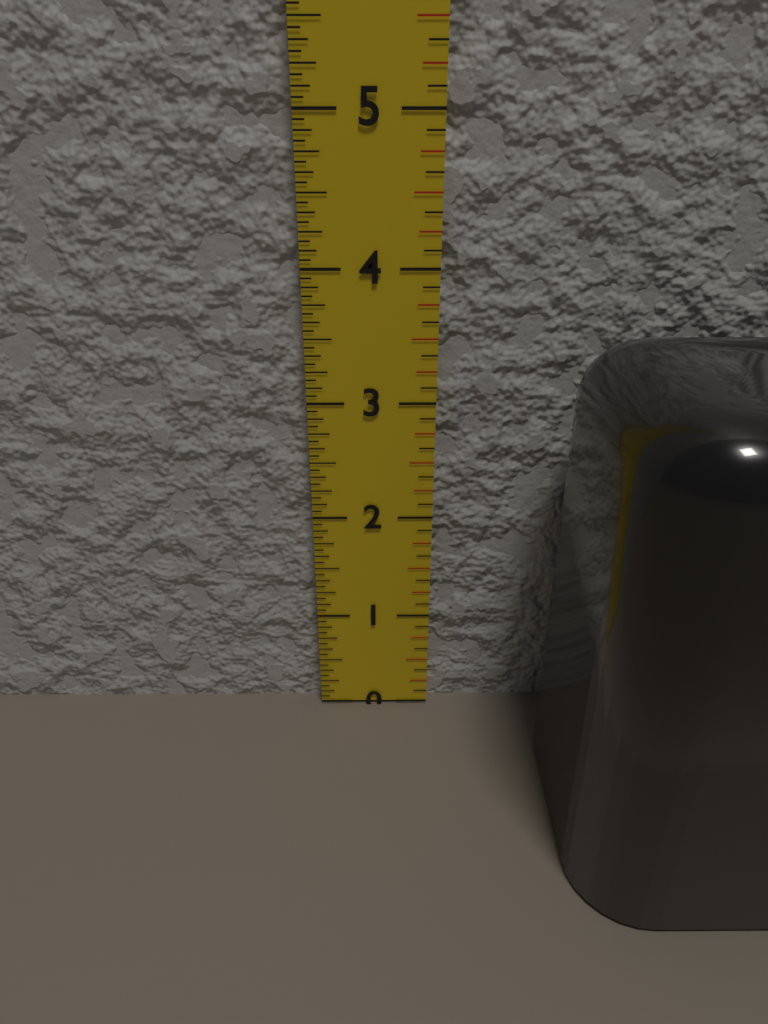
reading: 3.6250 in
